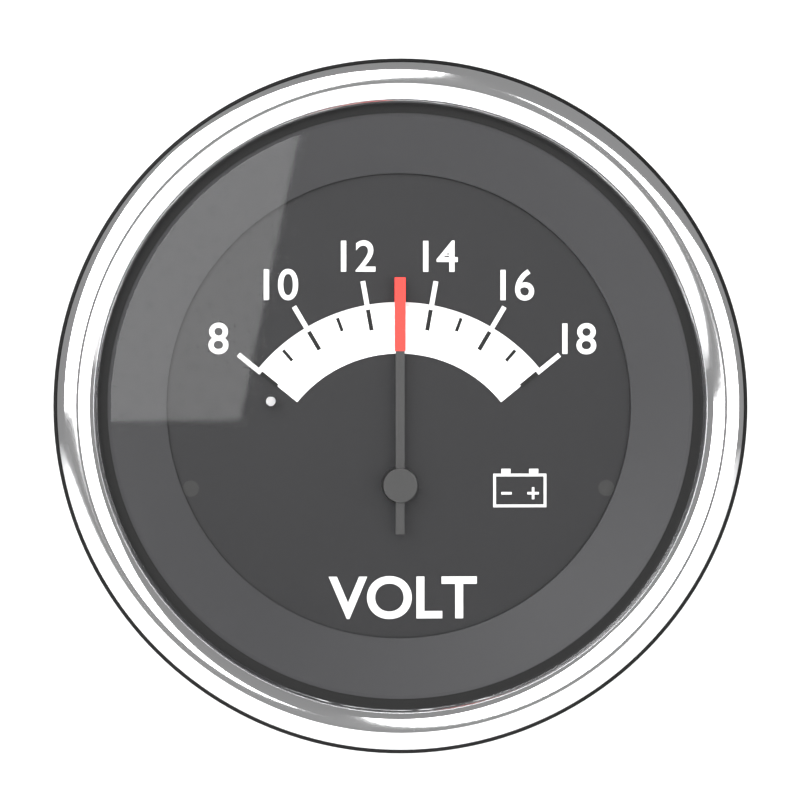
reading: 13 V
